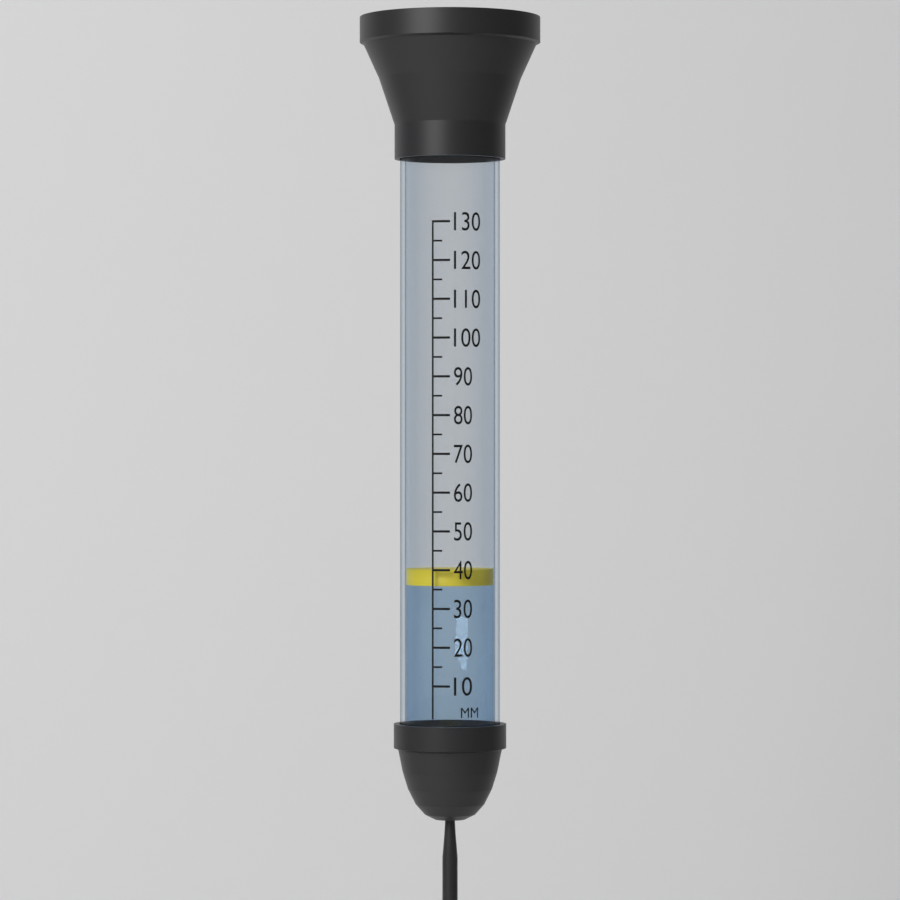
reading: 40 mm
